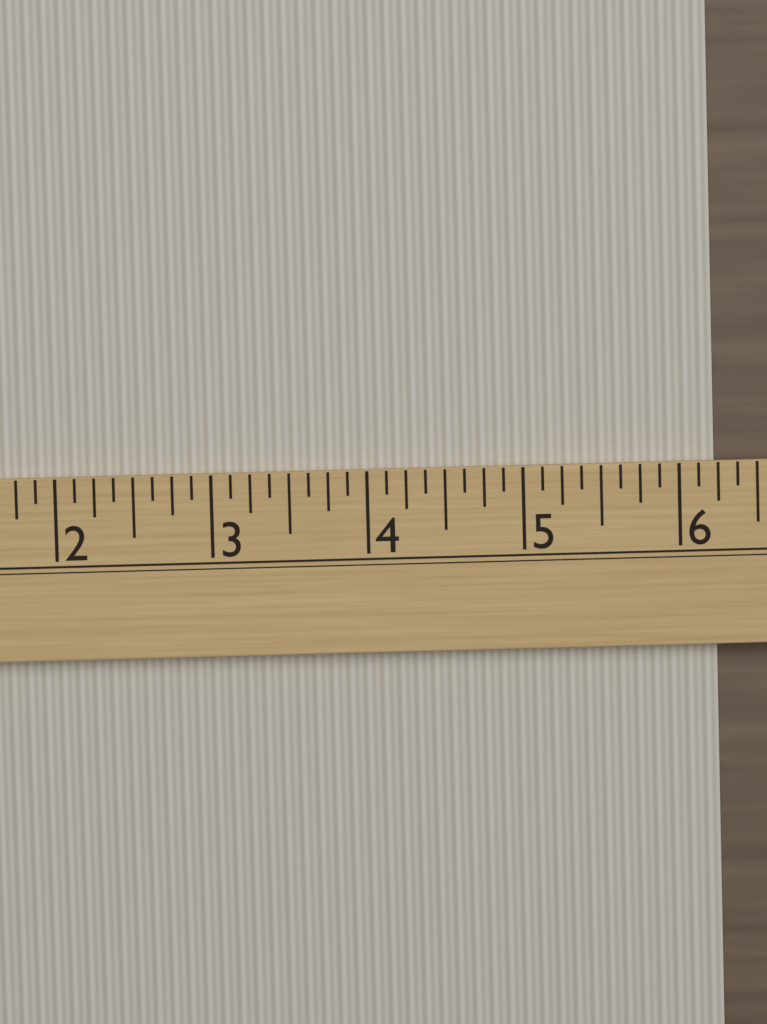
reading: 6.250 (no unit)
